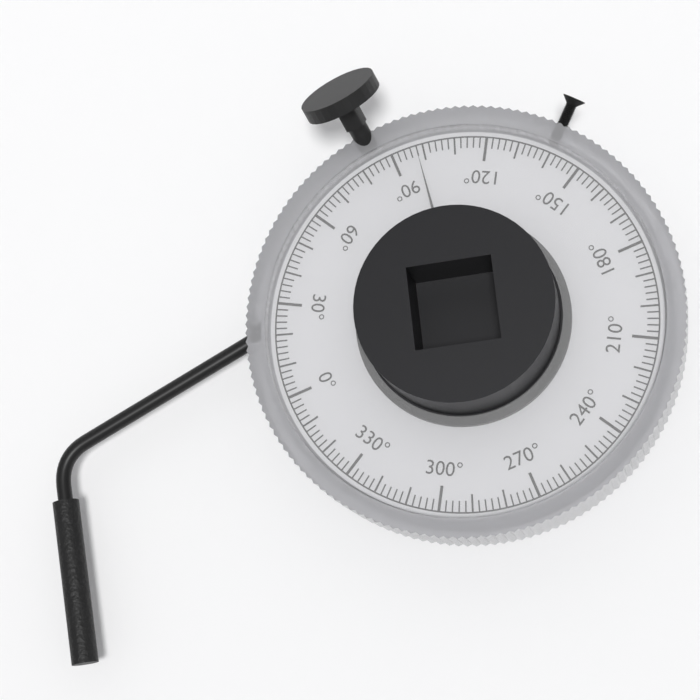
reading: 98 °
